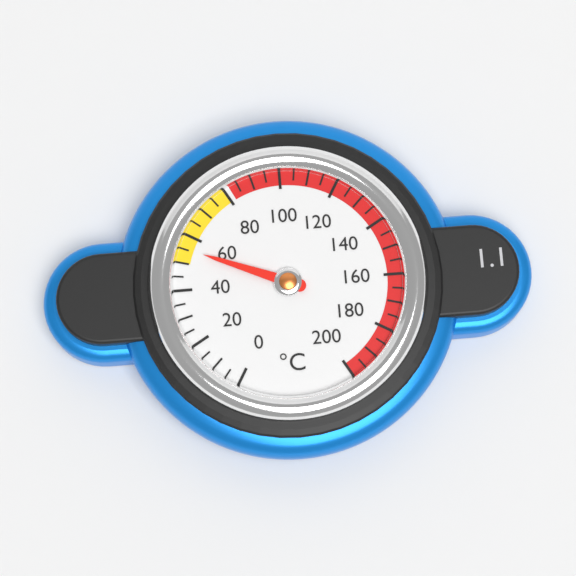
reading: 55 °C
